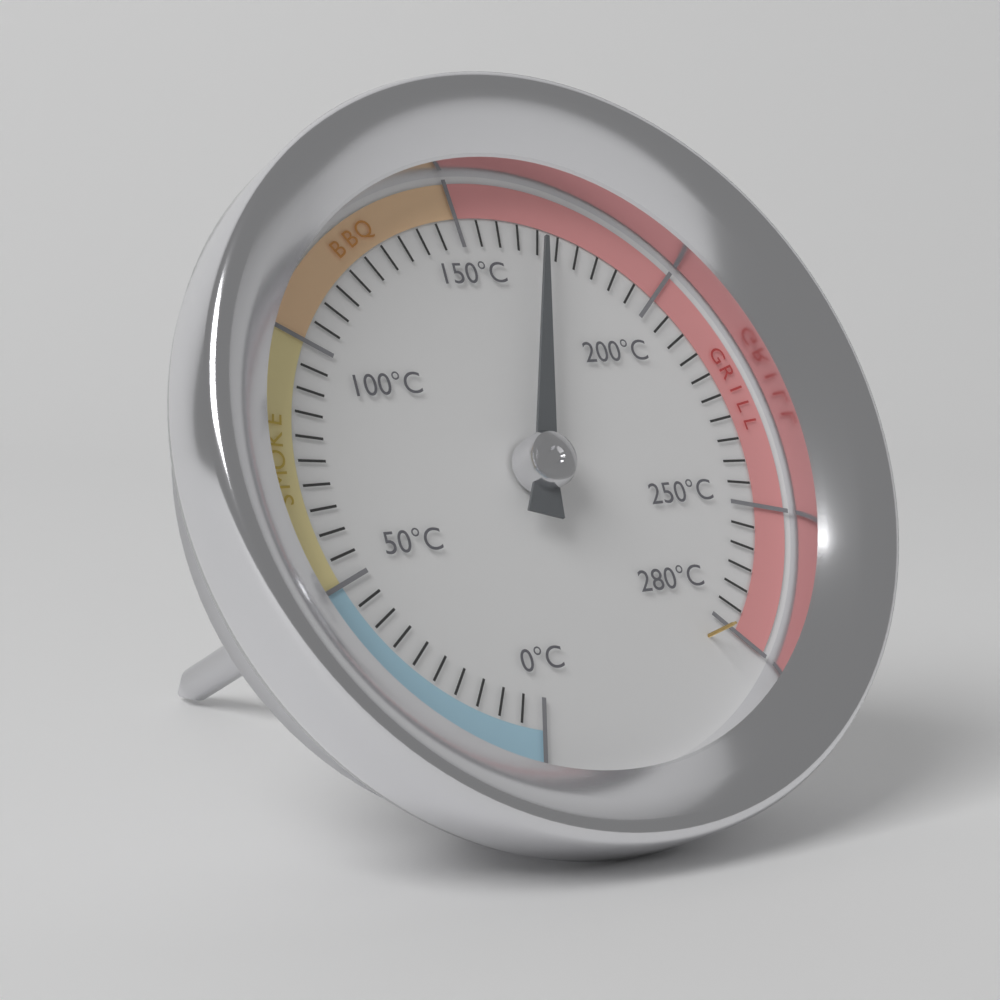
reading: 170 °C
